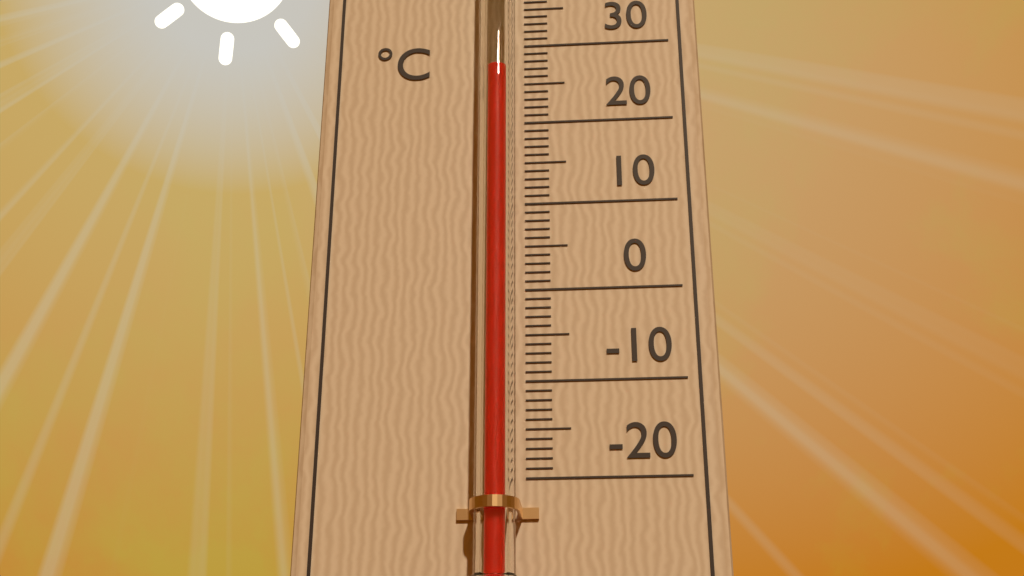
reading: 25 °C
